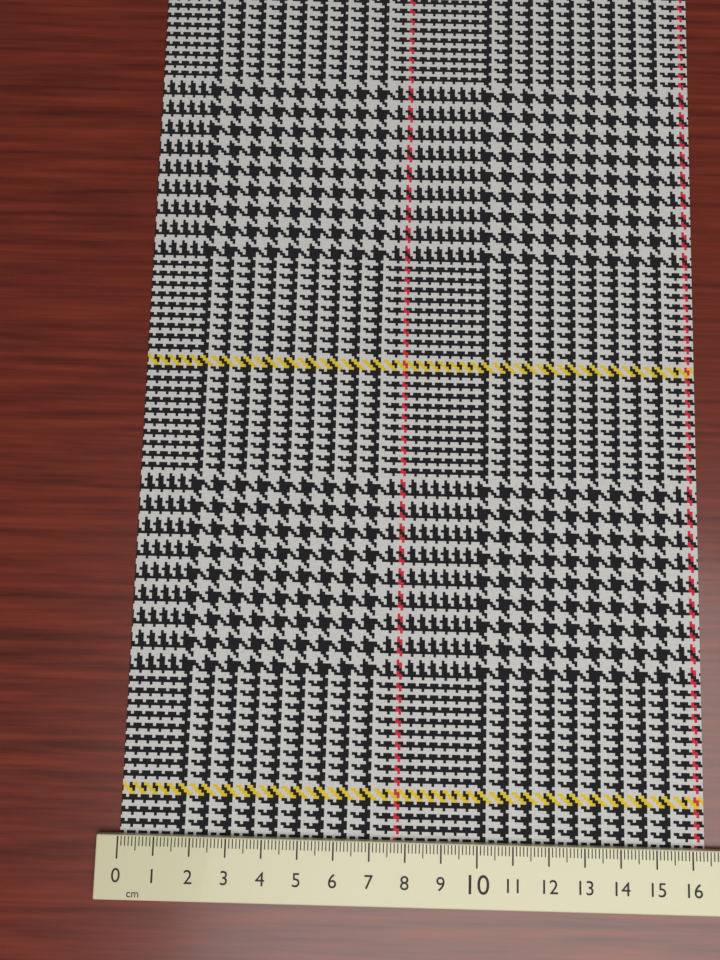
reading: 16.4 cm
